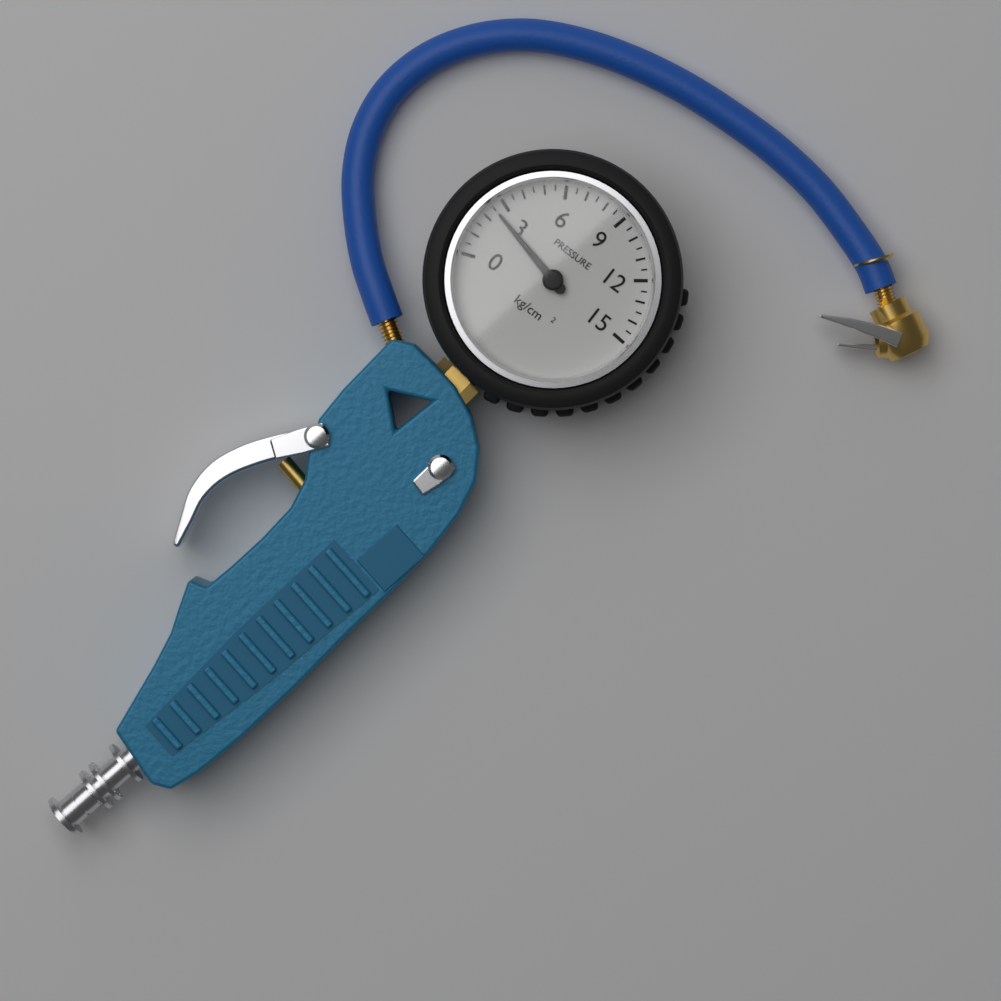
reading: 2.5 kg/cm²
